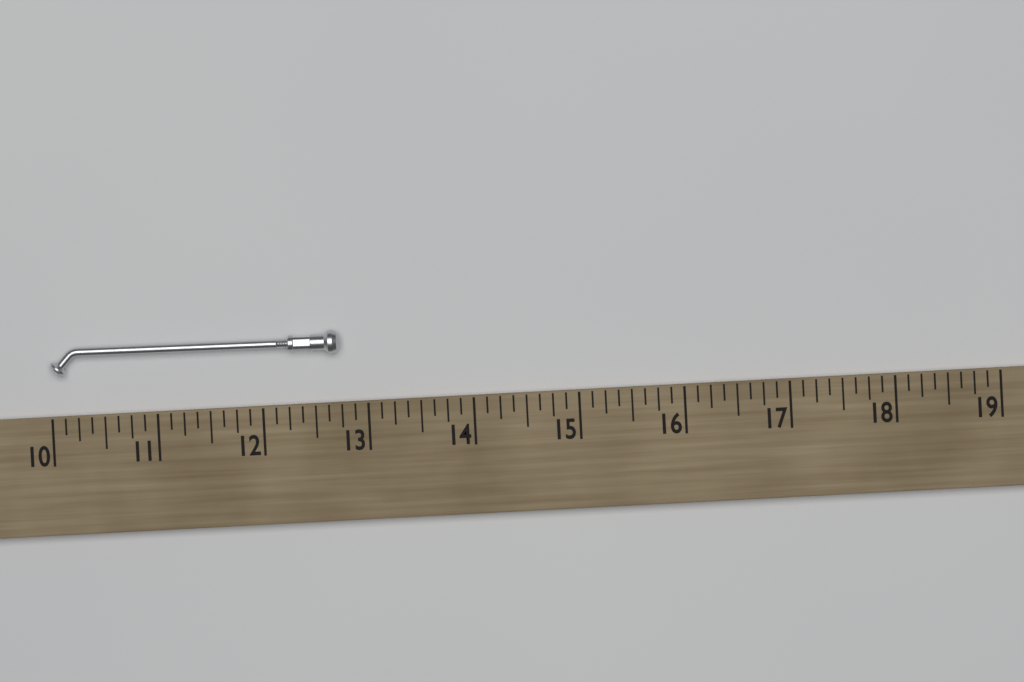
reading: 12.750 (no unit)
